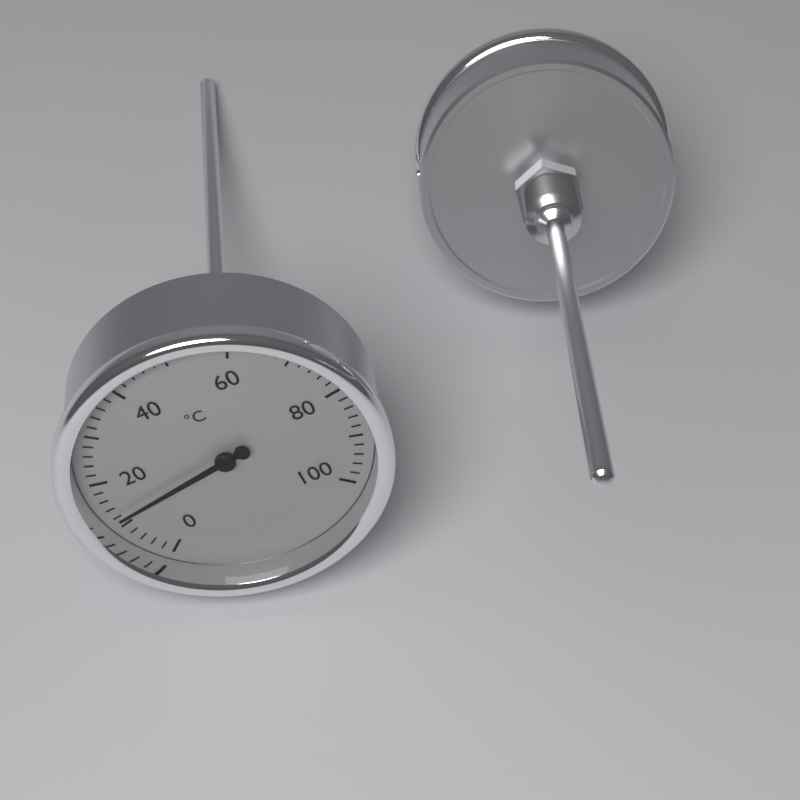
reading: 12 °C
